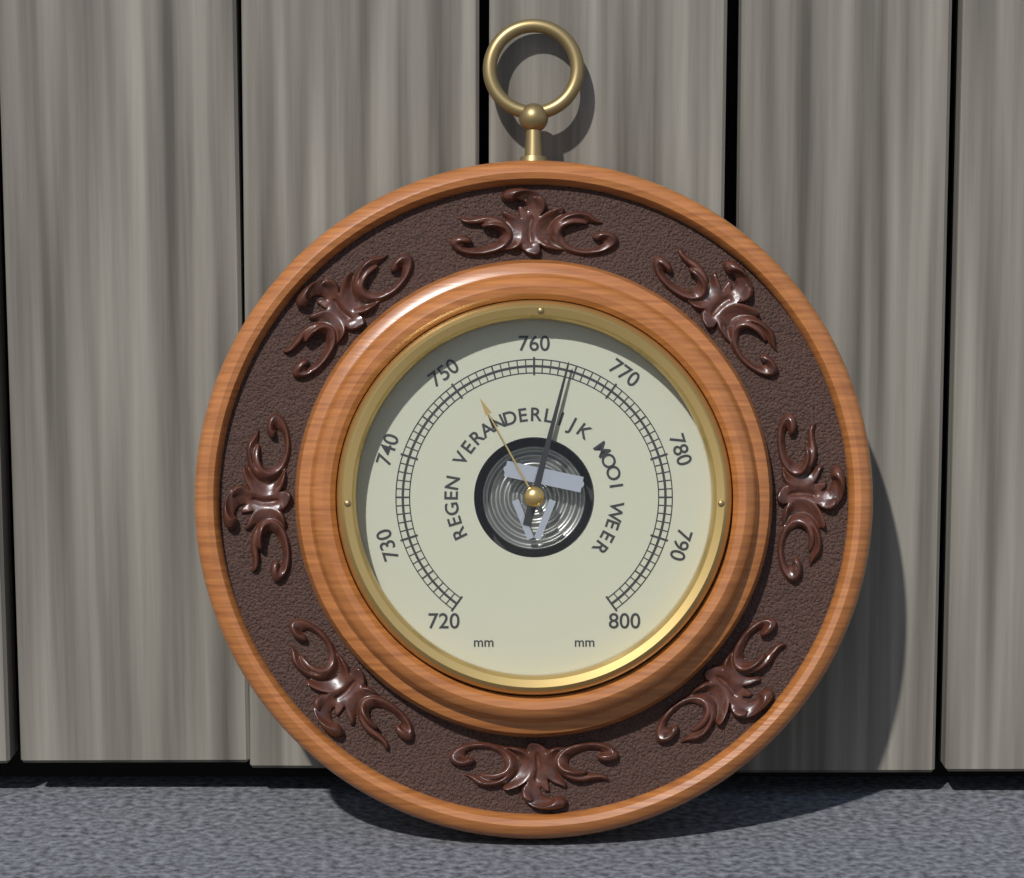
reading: 764 mm
